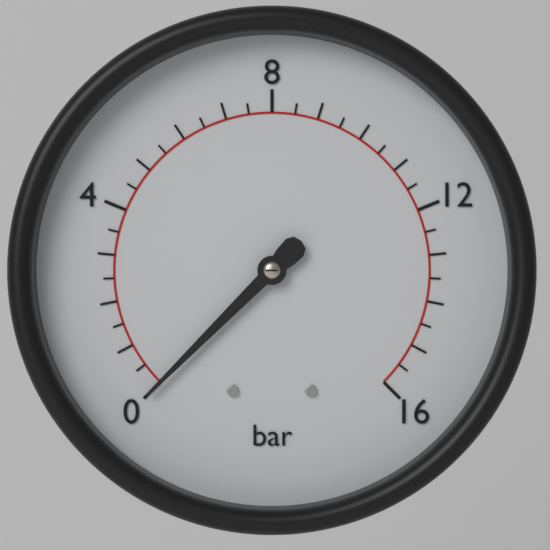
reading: 0.0 bar
